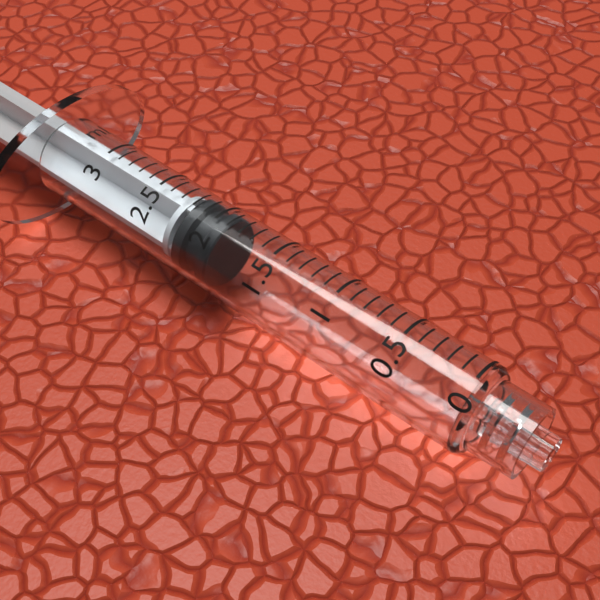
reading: 1.9 ml
